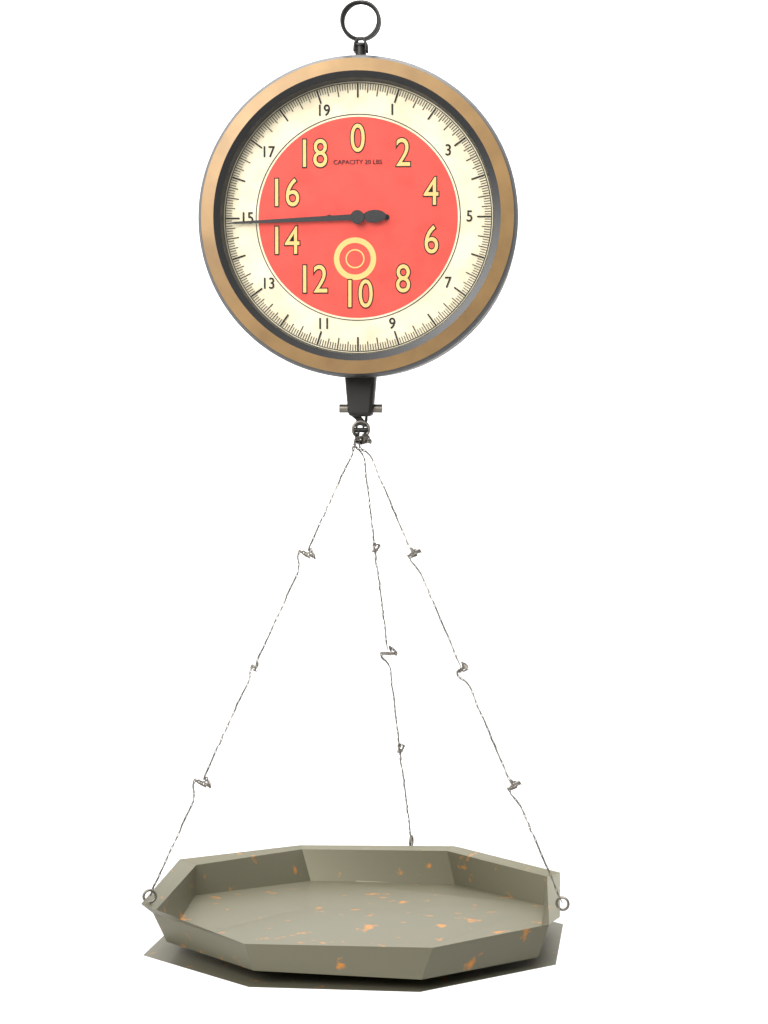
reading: 14.8750 lbs
